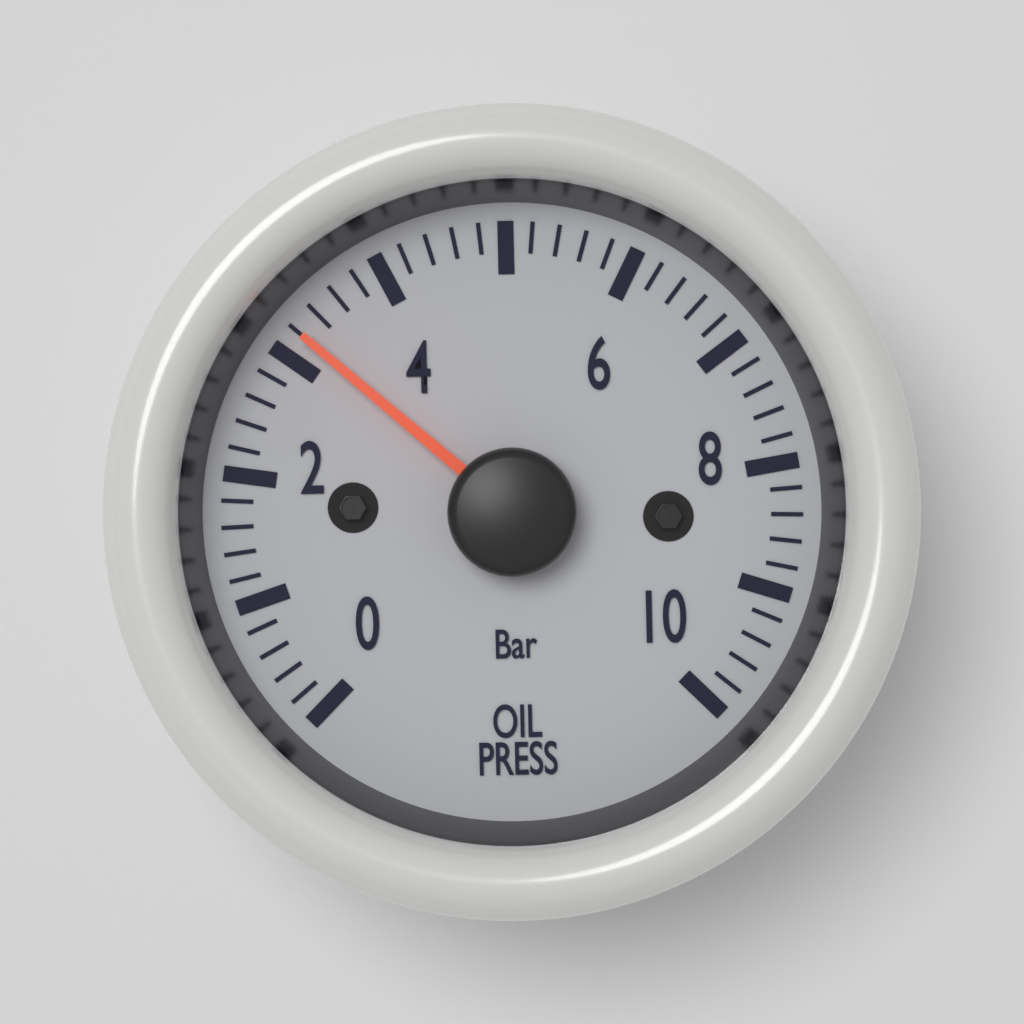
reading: 3.2 bar
